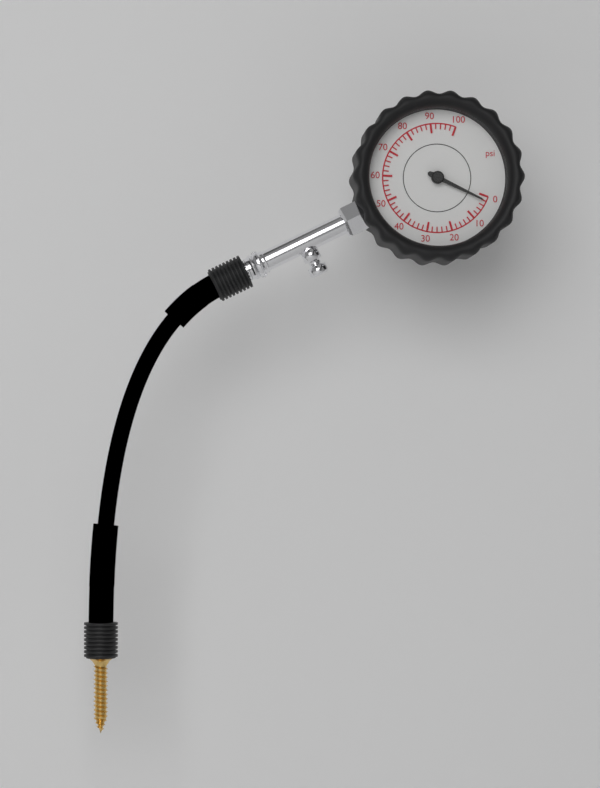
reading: 2 psi
